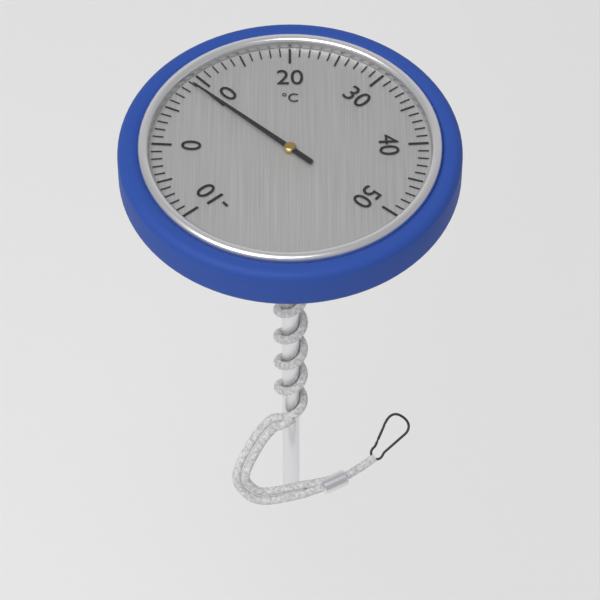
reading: 9 °C
